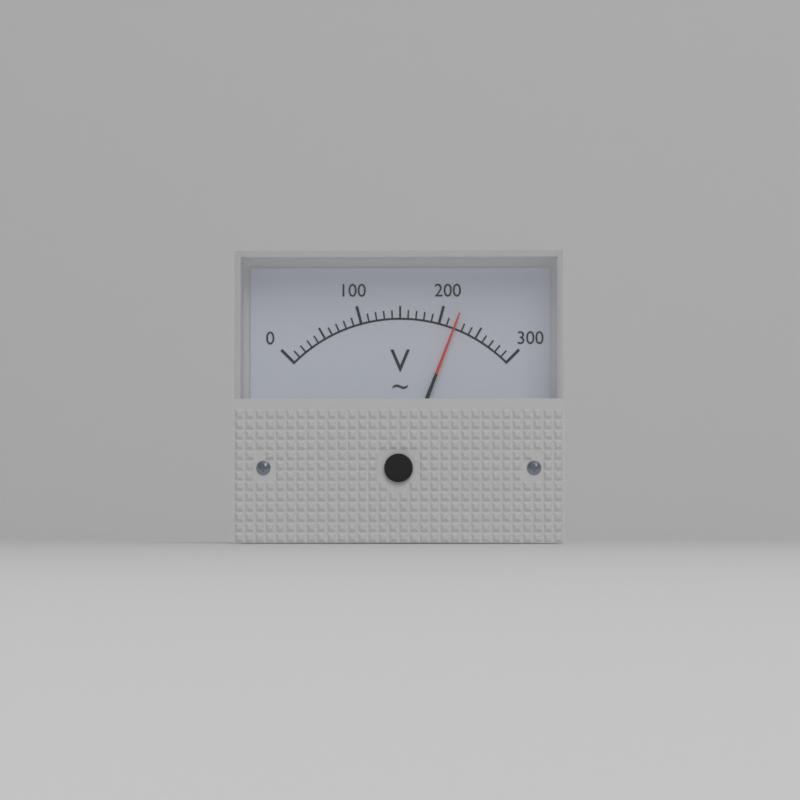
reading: 220 V
